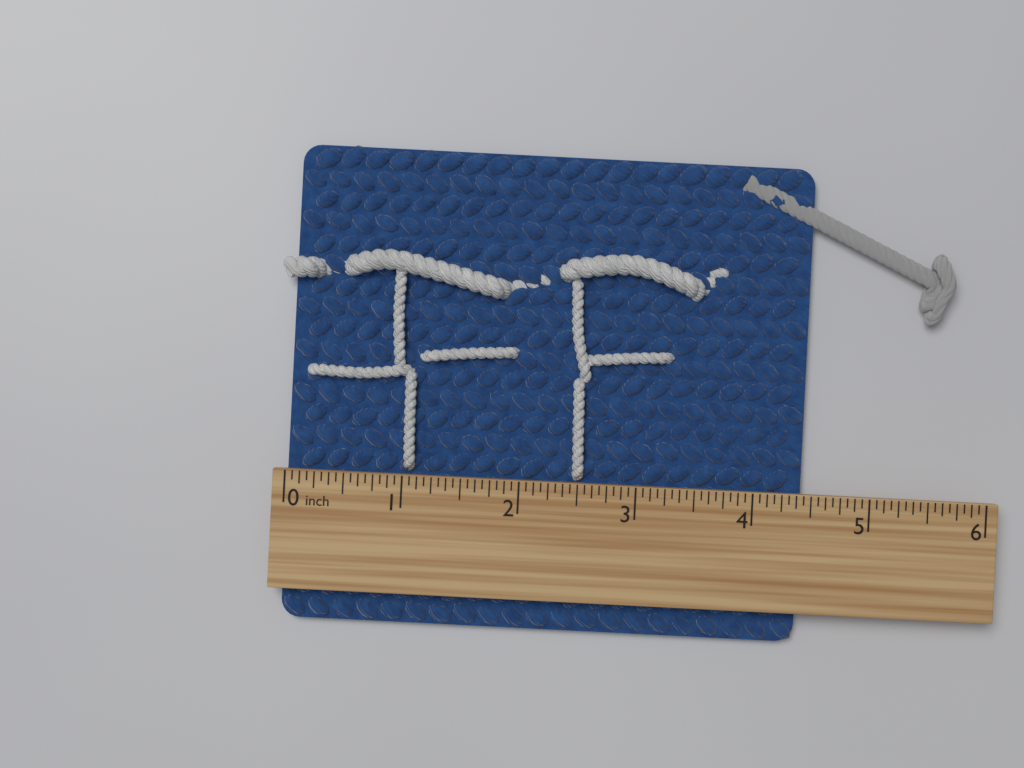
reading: 4.4375 inch
